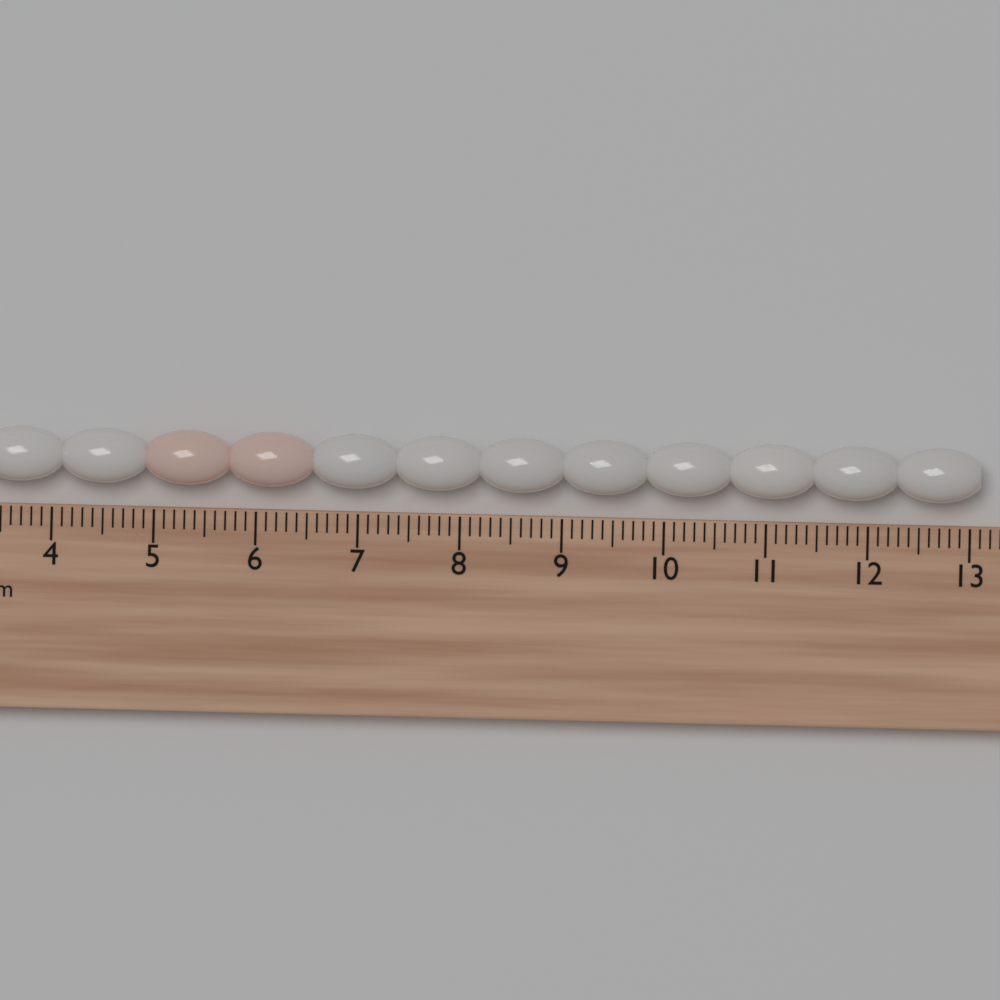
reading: 13.1 cm
